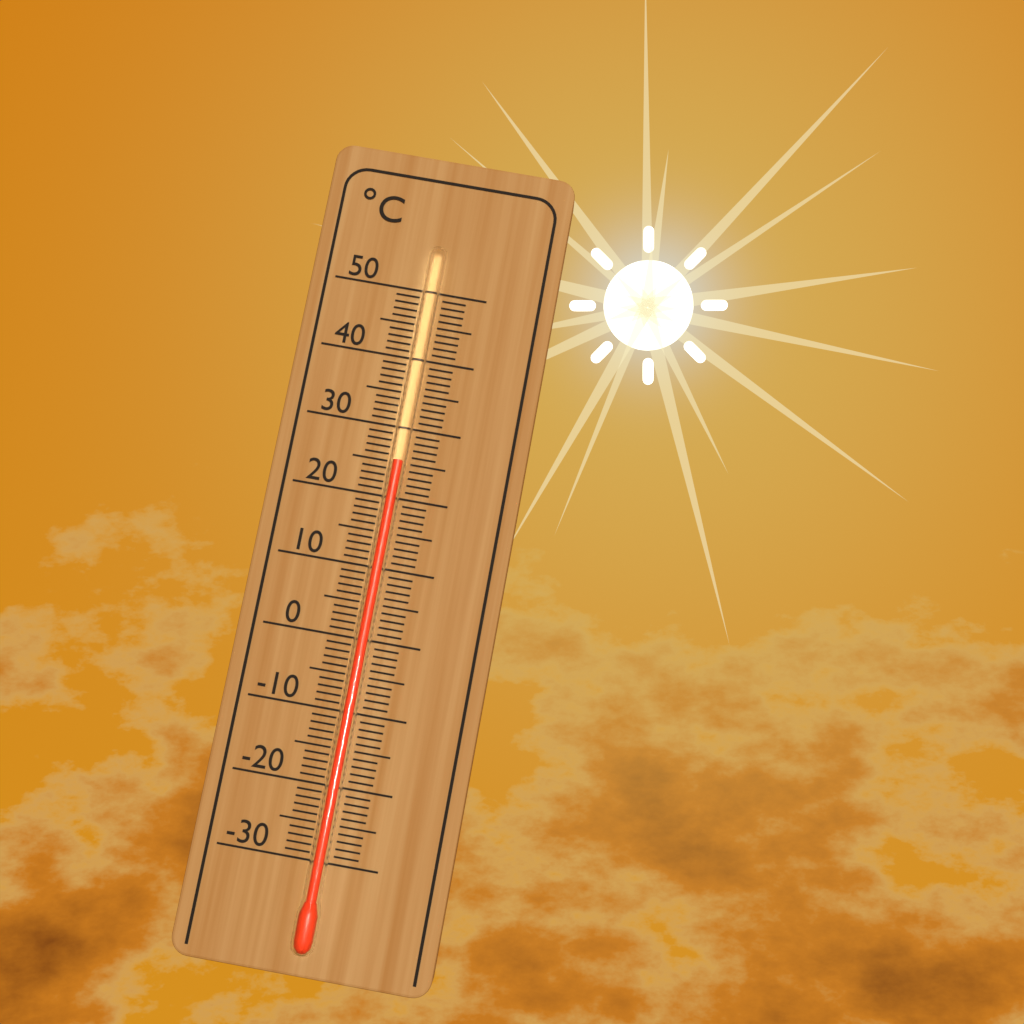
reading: 25 °C
